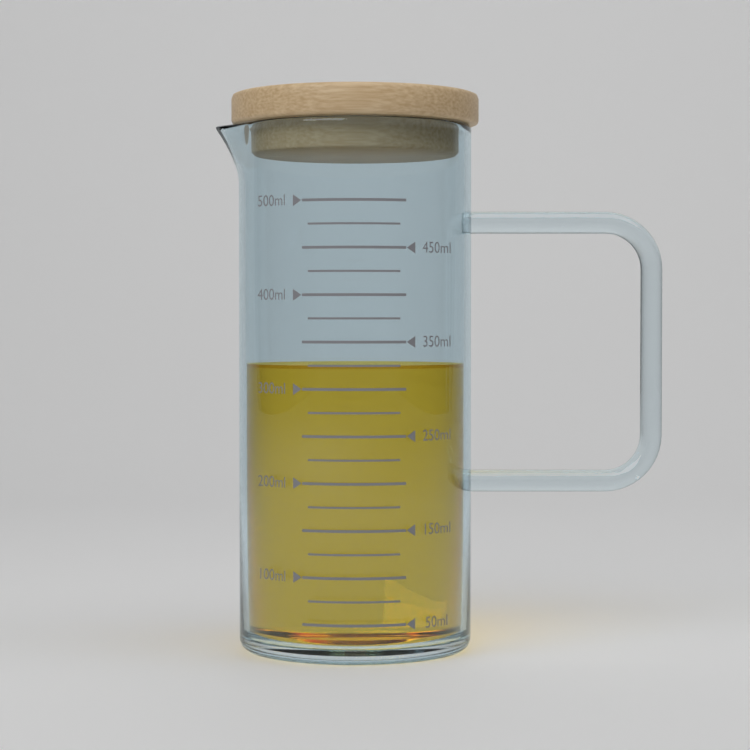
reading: 325 ml
